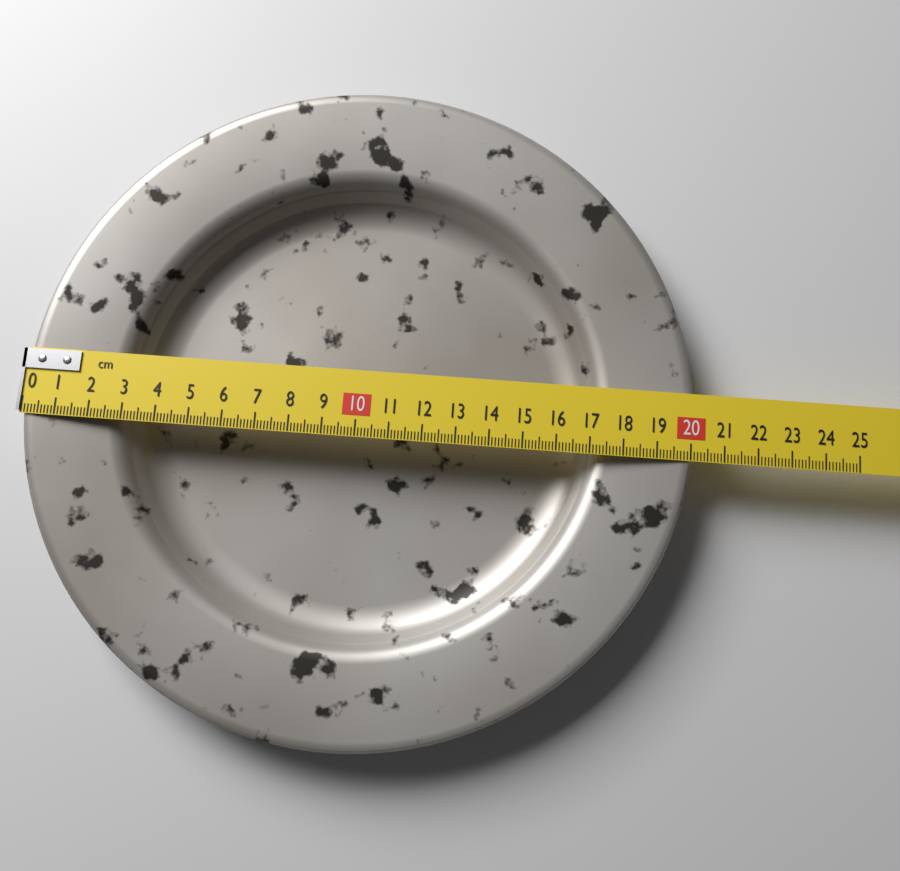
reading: 20.1 cm
